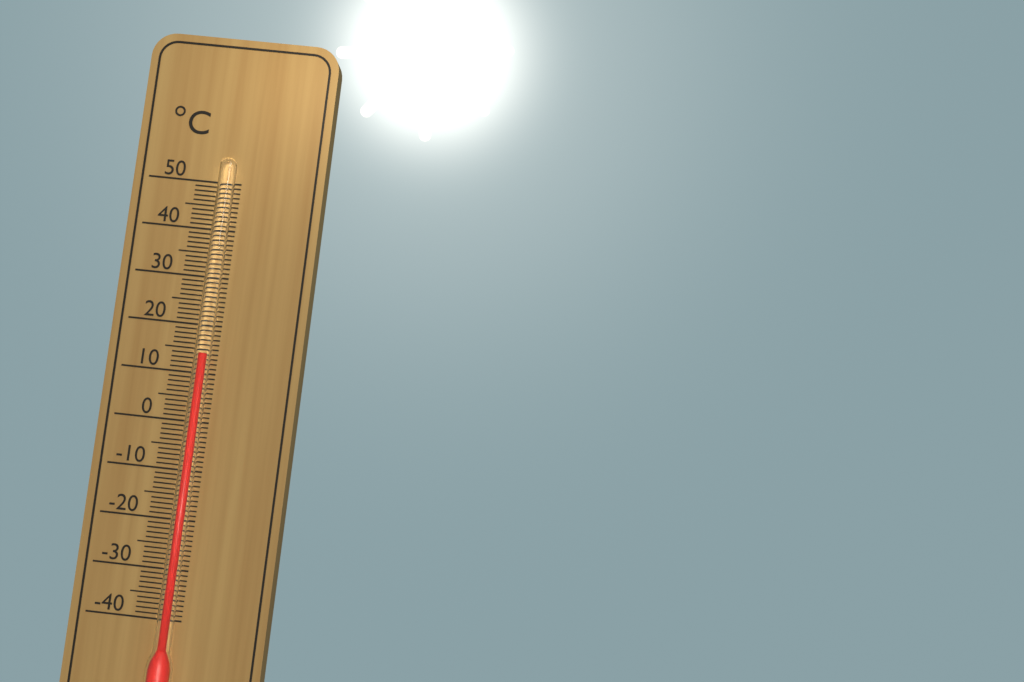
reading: 14 °C
